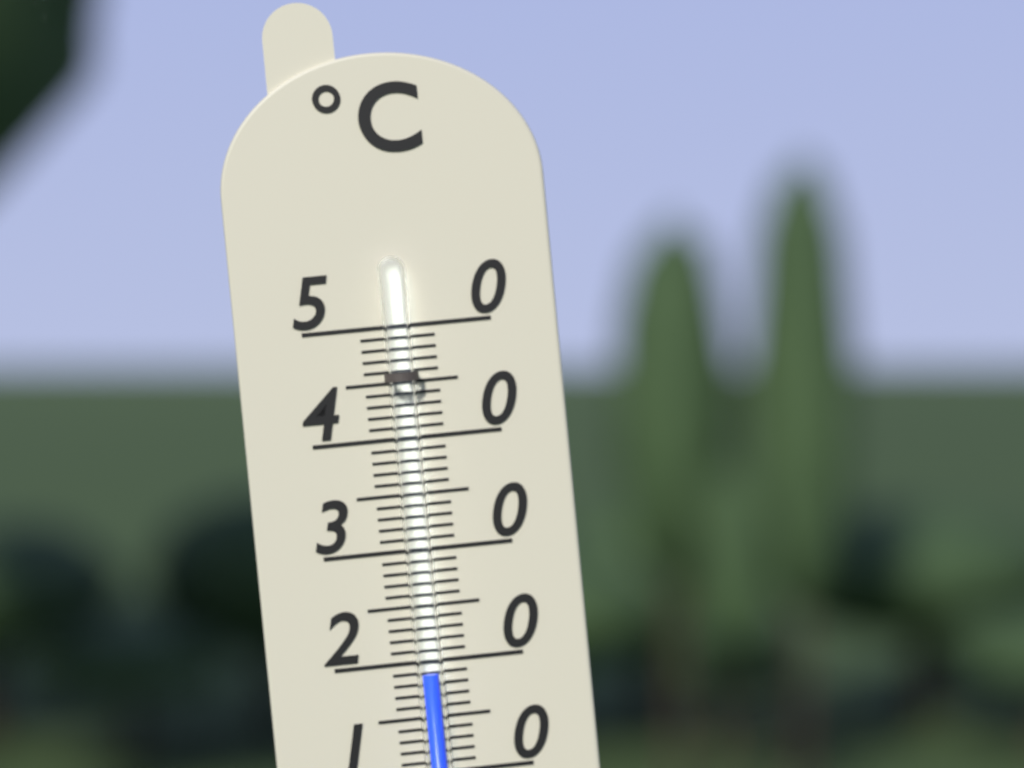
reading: 19 °C
